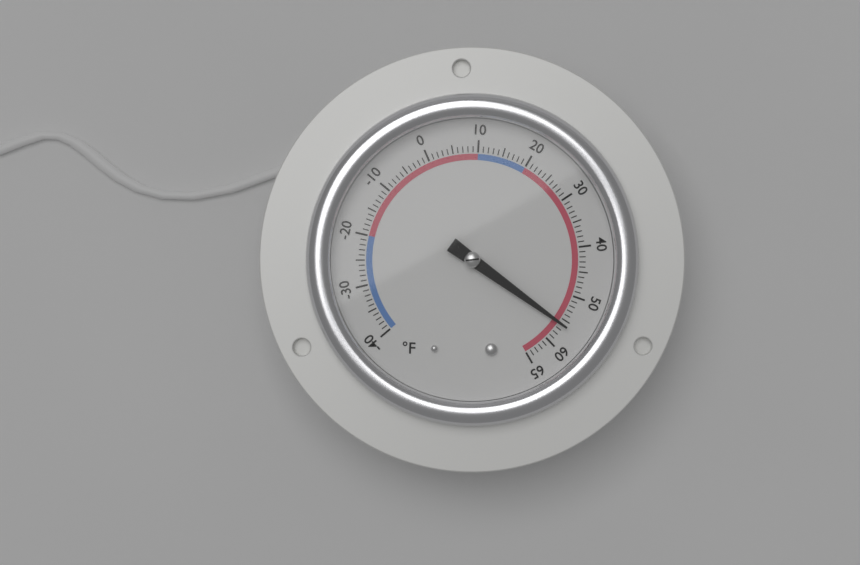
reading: 56 °F
